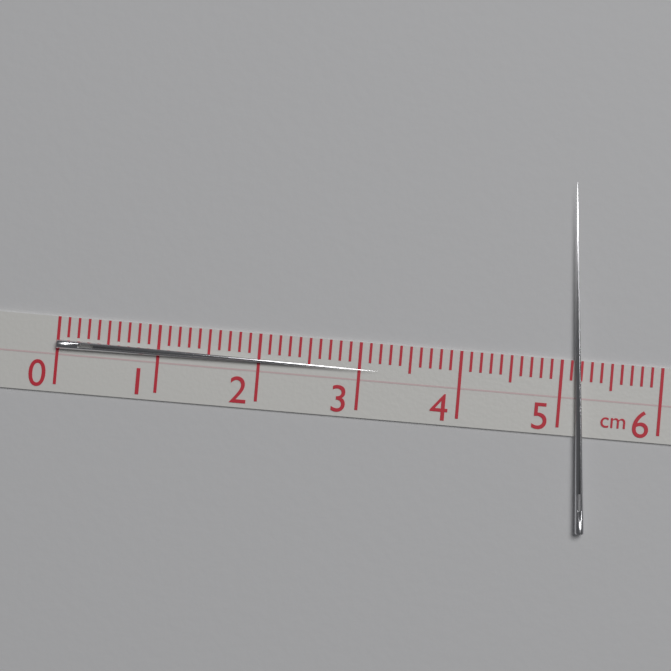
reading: 3.2 cm
